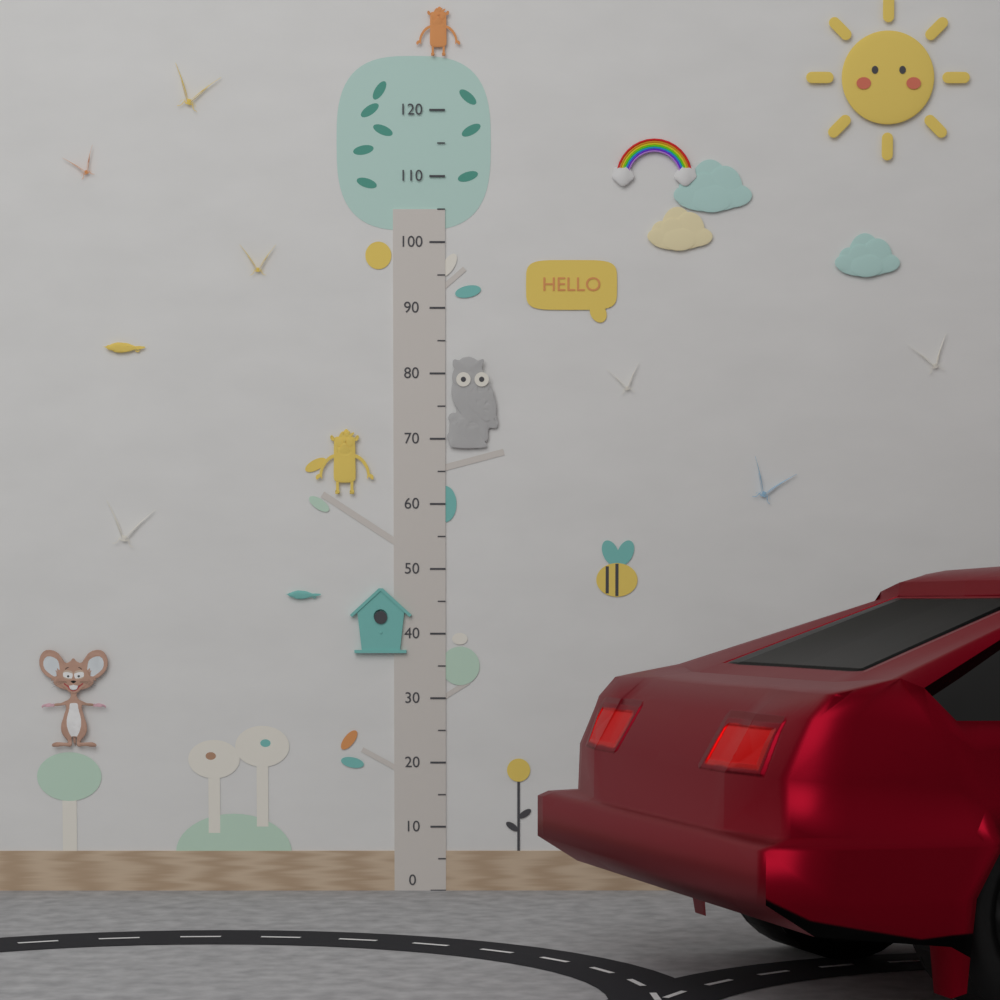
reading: 50 (no unit)
